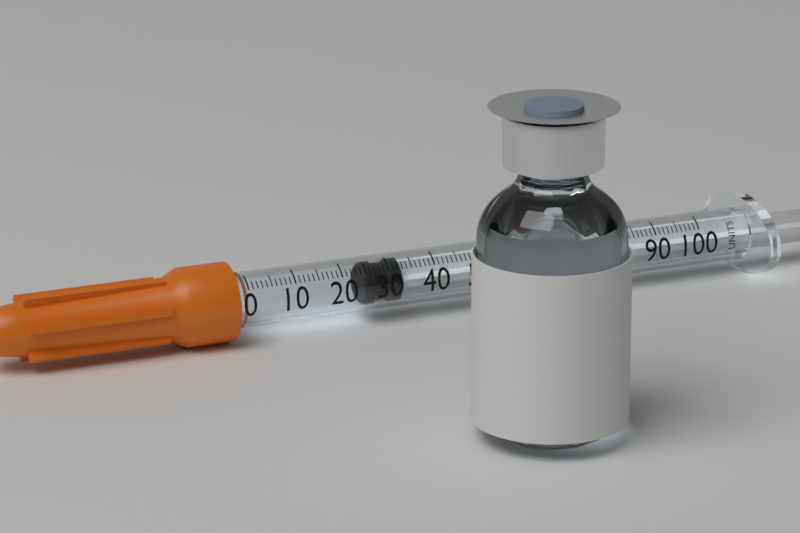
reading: 25 units
